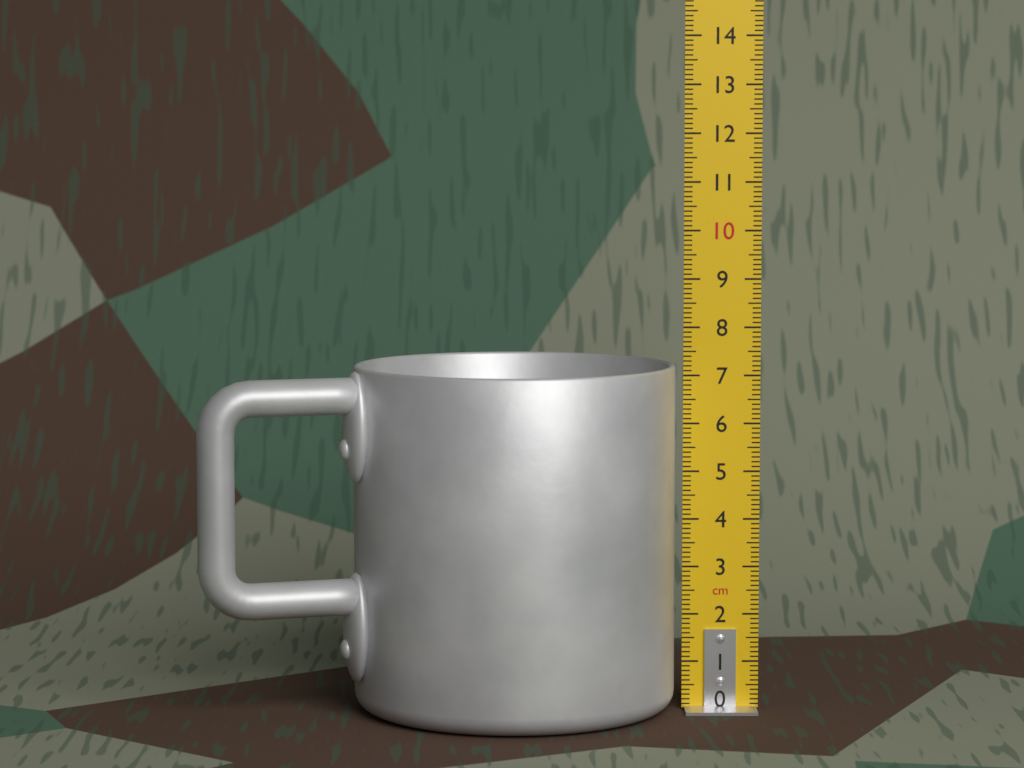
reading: 7.2 cm
